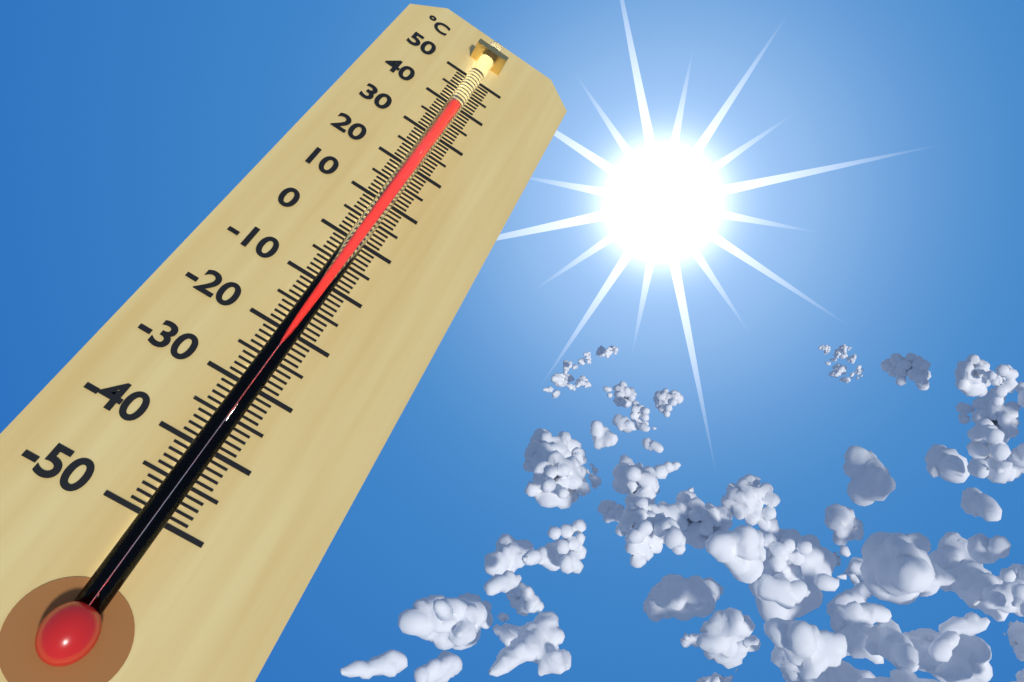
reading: 38 °C
